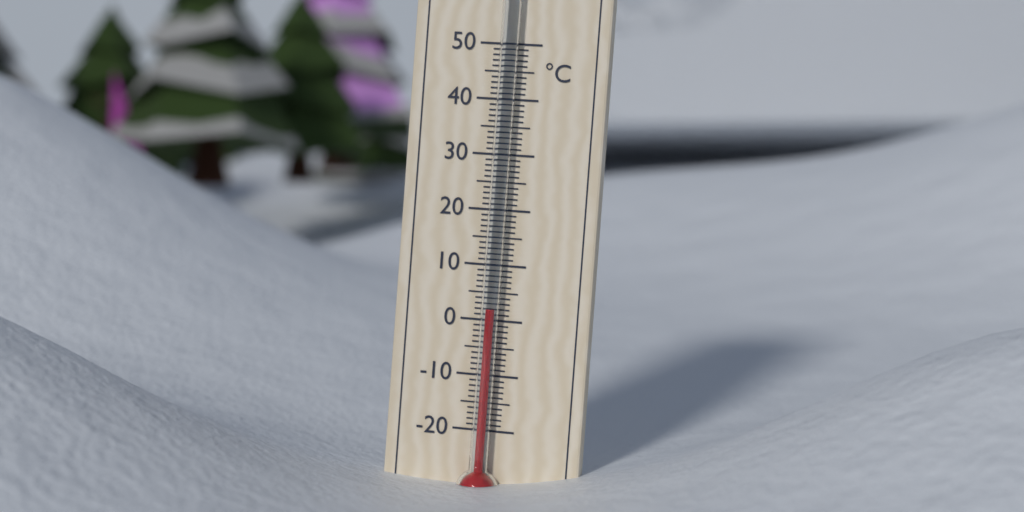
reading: 2 °C
